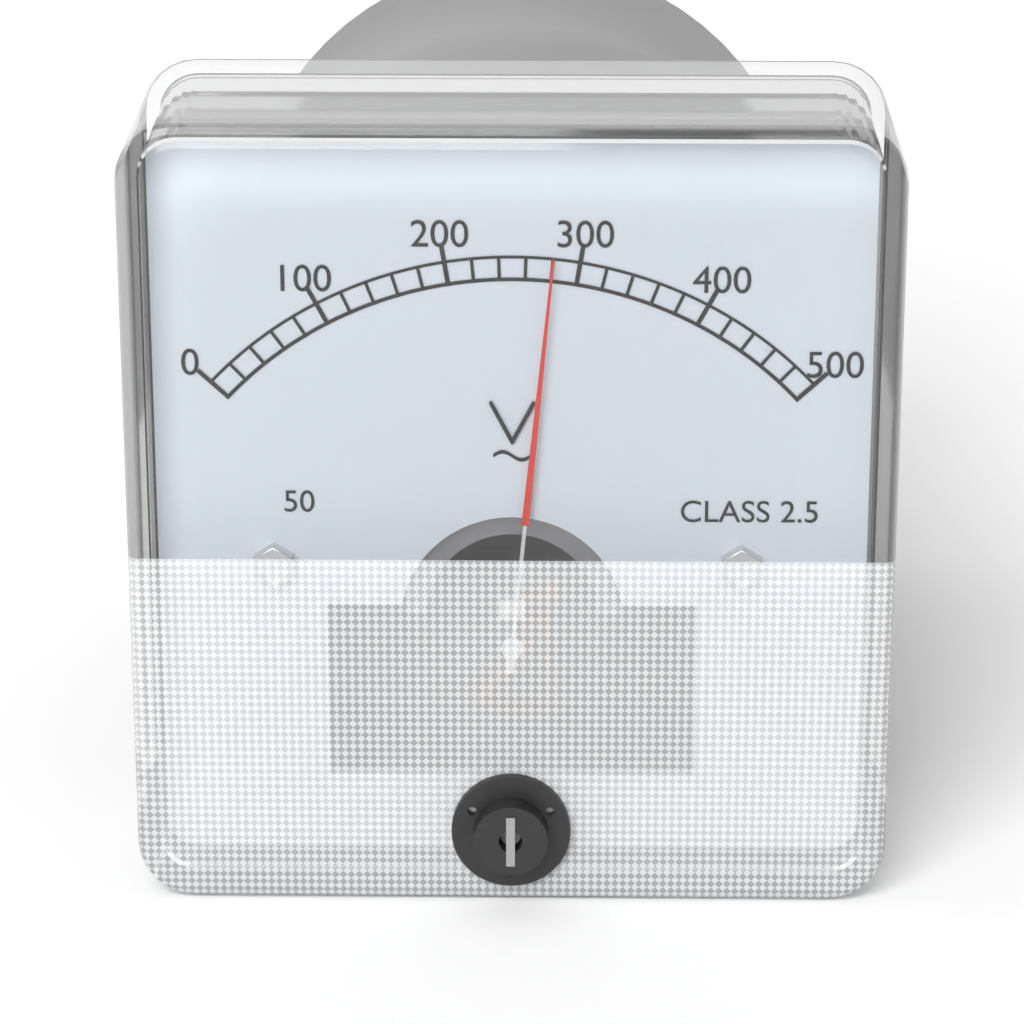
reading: 280 V
